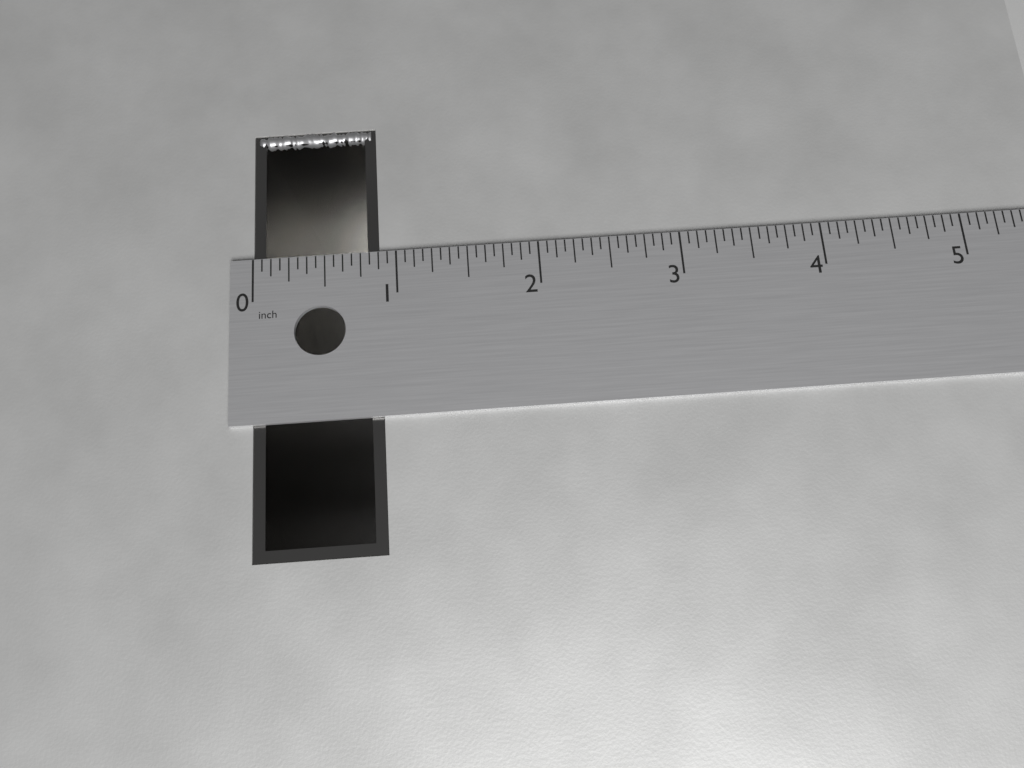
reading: 0.8750 in
